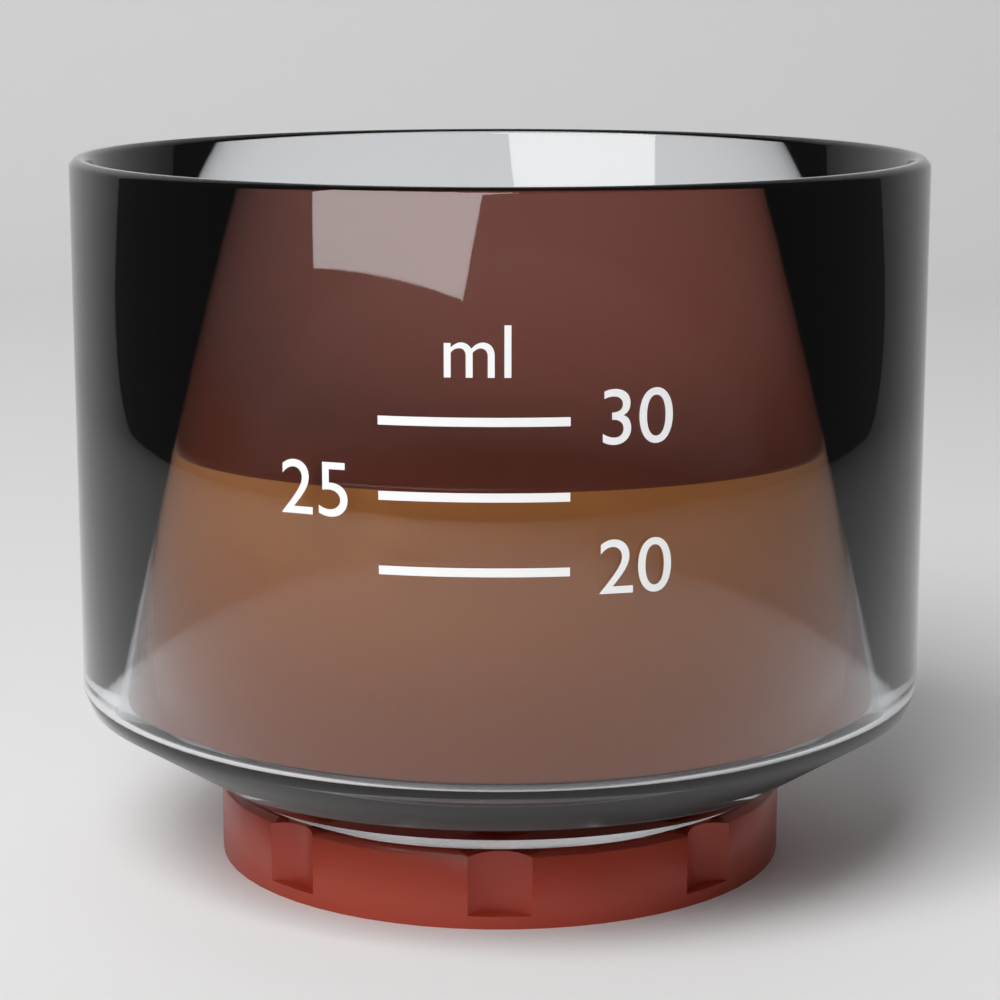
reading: 25 ml
